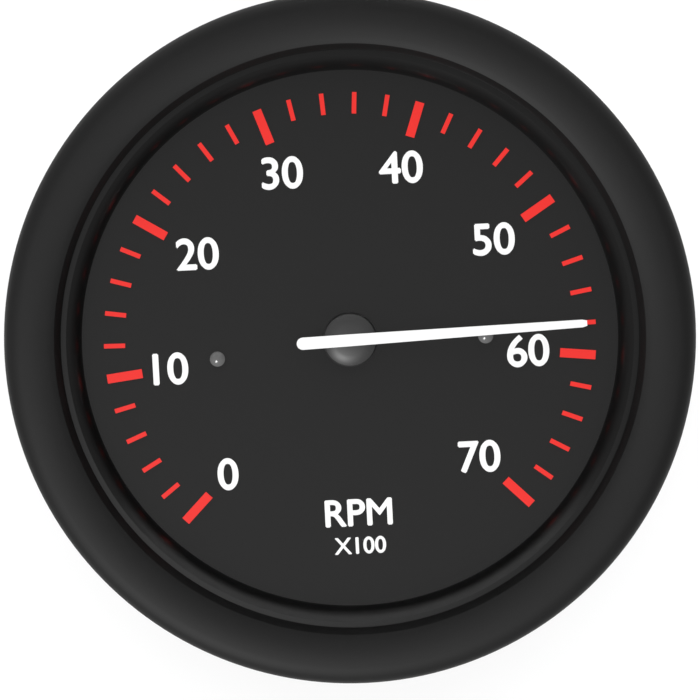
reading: 58 RPM x100
